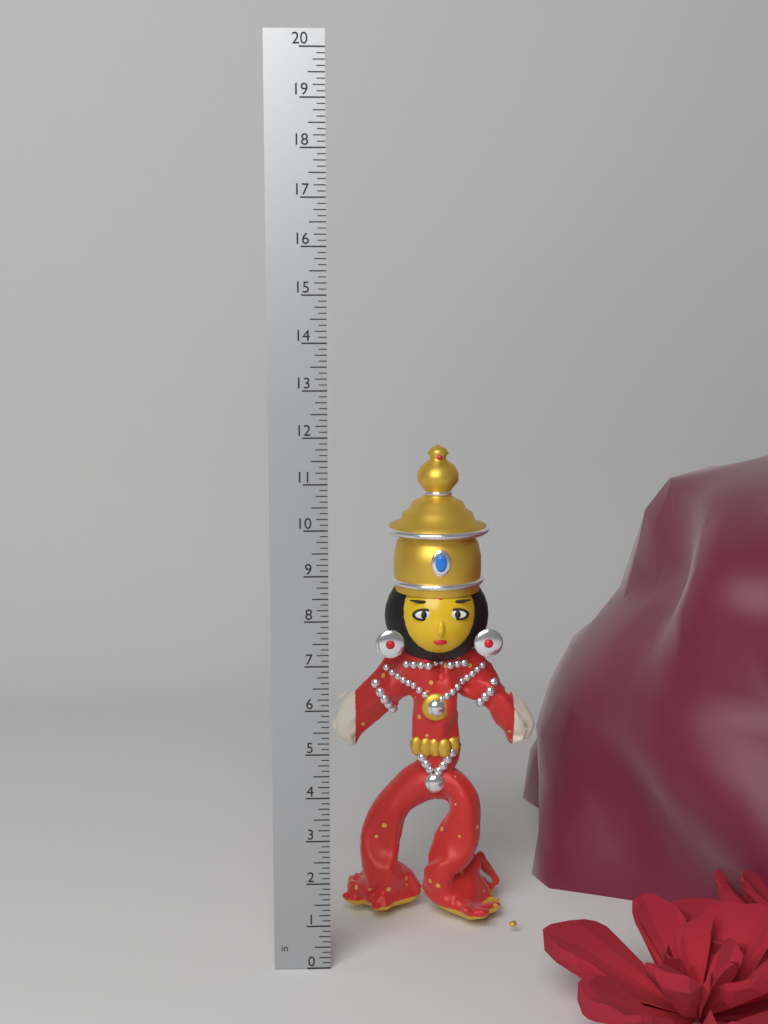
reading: 11.500 in
